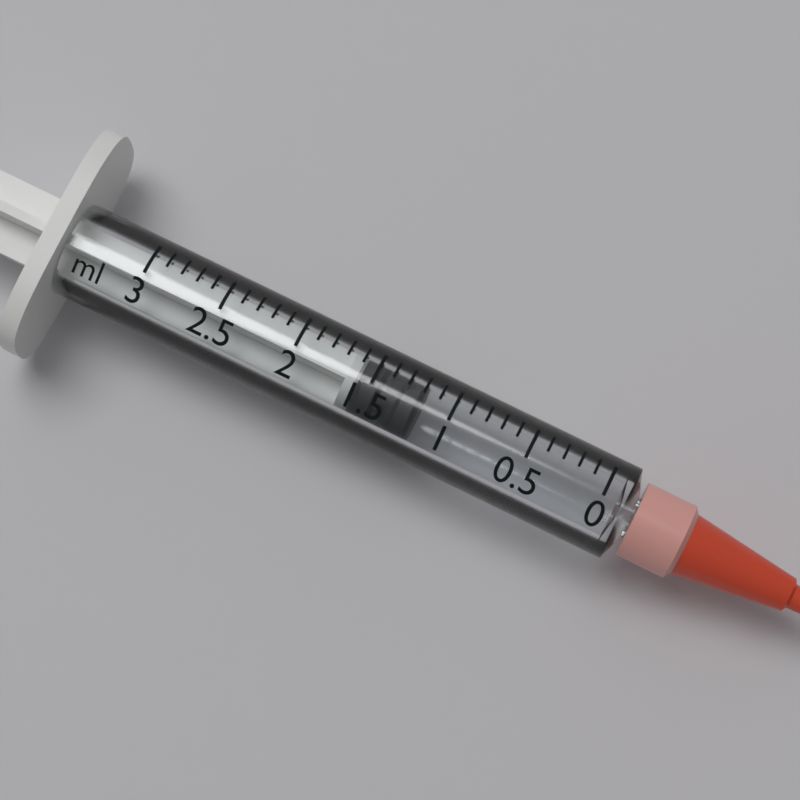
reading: 1.2 ml
